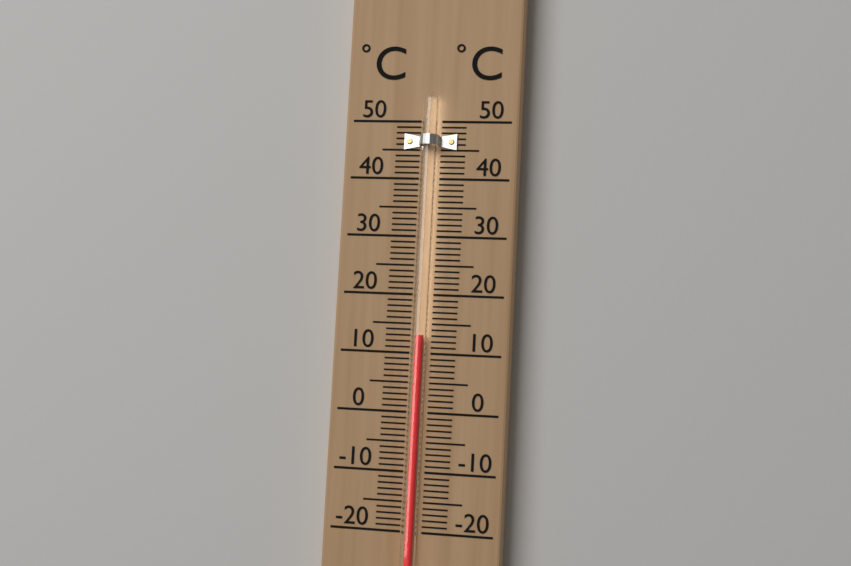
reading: 13 °C
